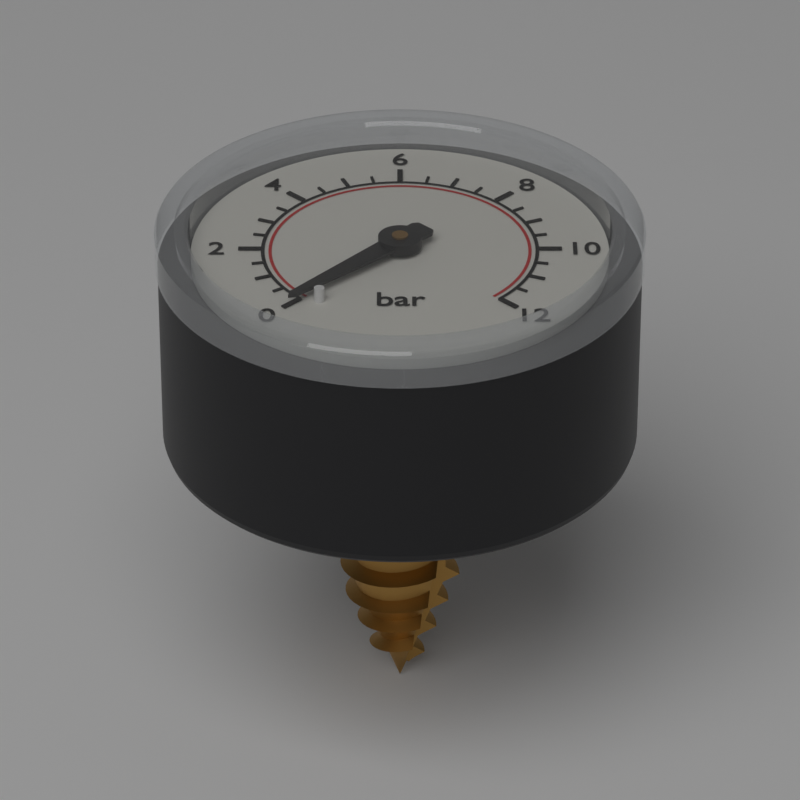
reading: 0.0 bar
